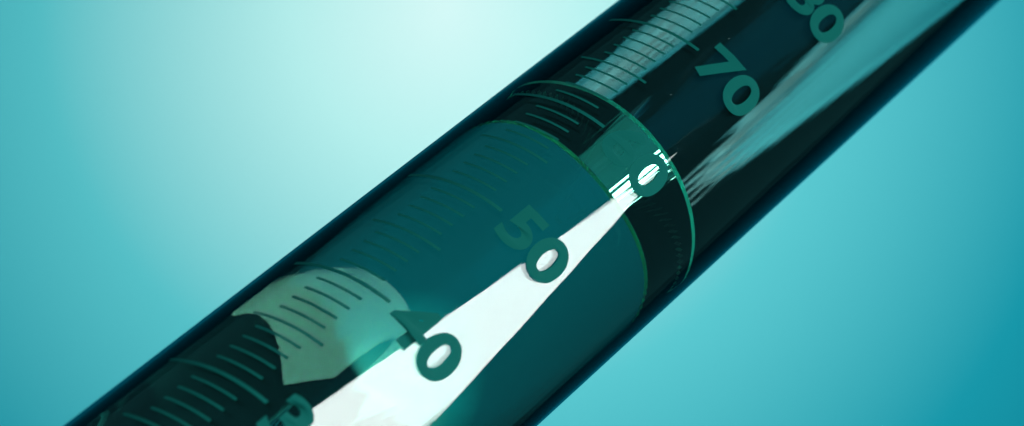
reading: 63 ml
